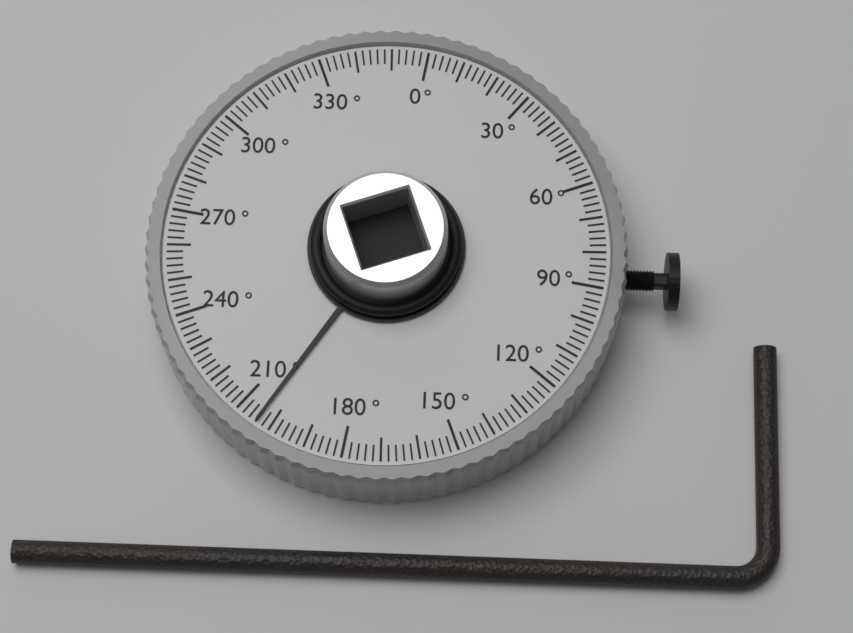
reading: 204 °
